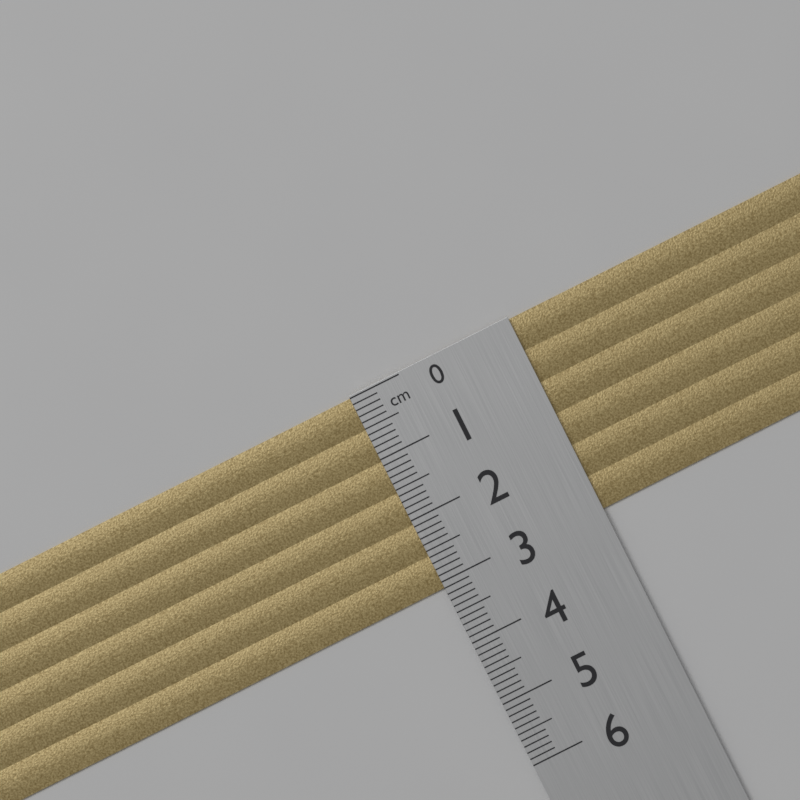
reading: 3.1 cm
